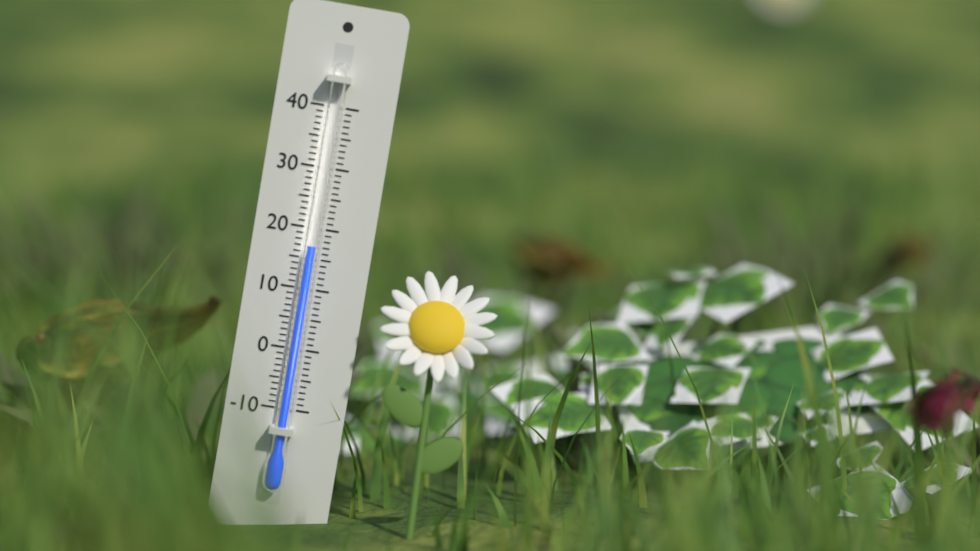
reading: 17 (no unit)
